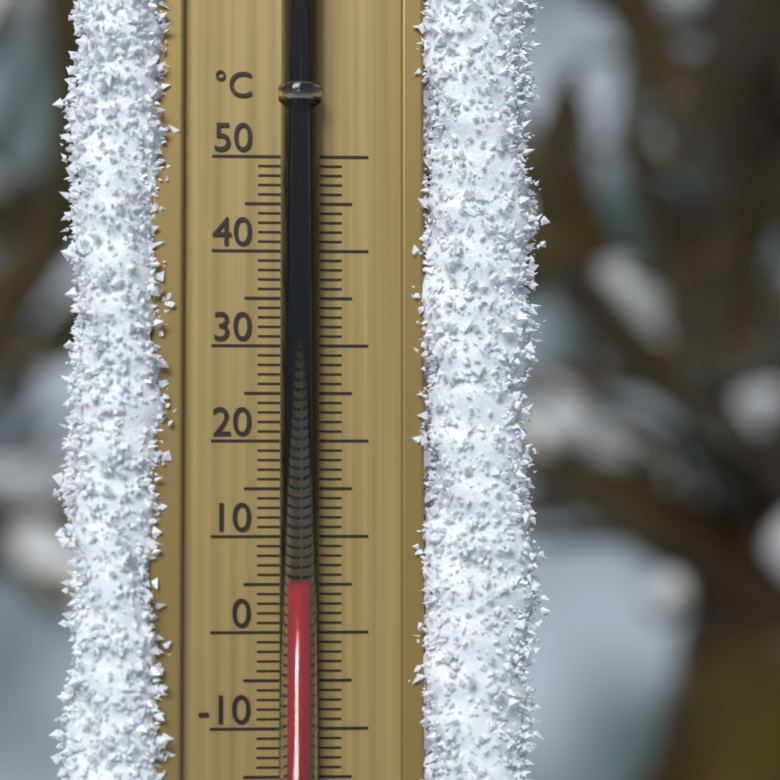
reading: 5 °C
